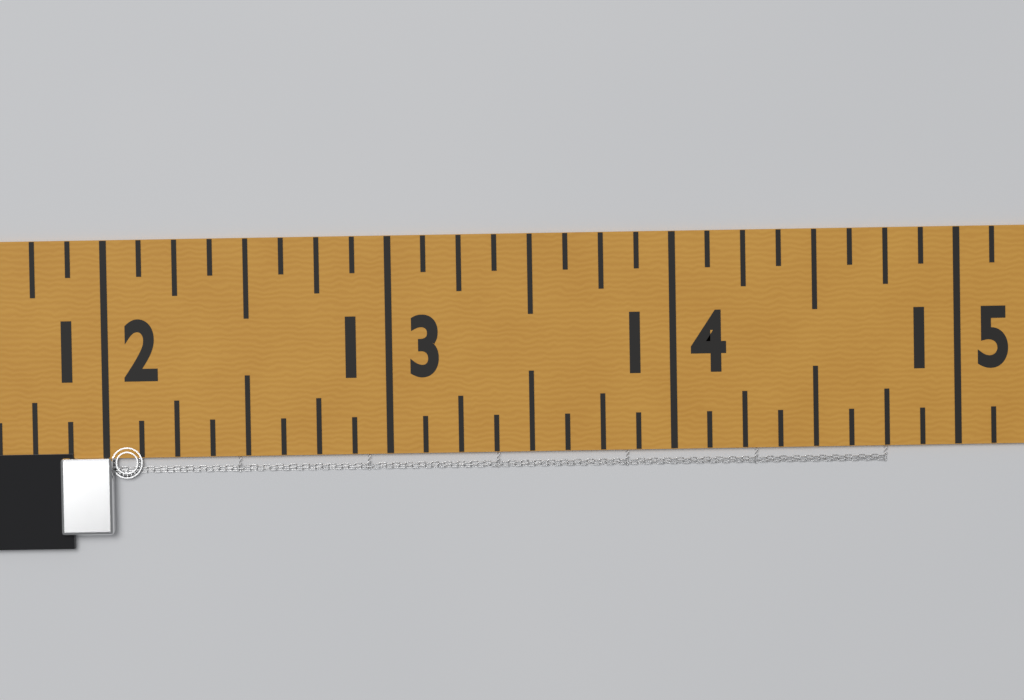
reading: 14.750 in
